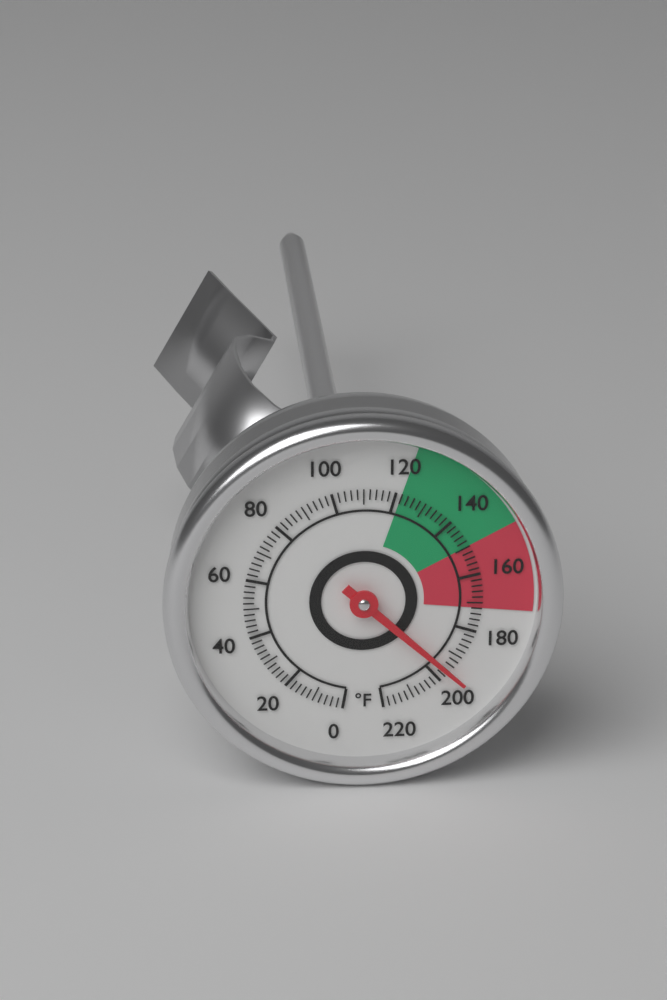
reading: 196 °F
